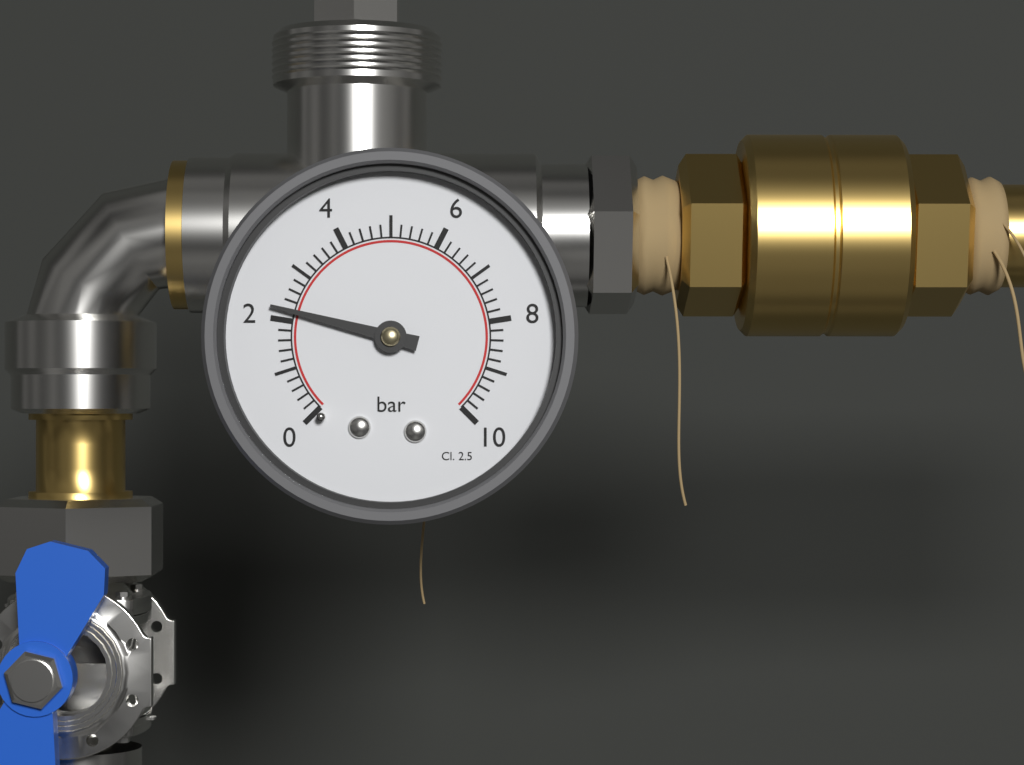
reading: 2.2 bar
